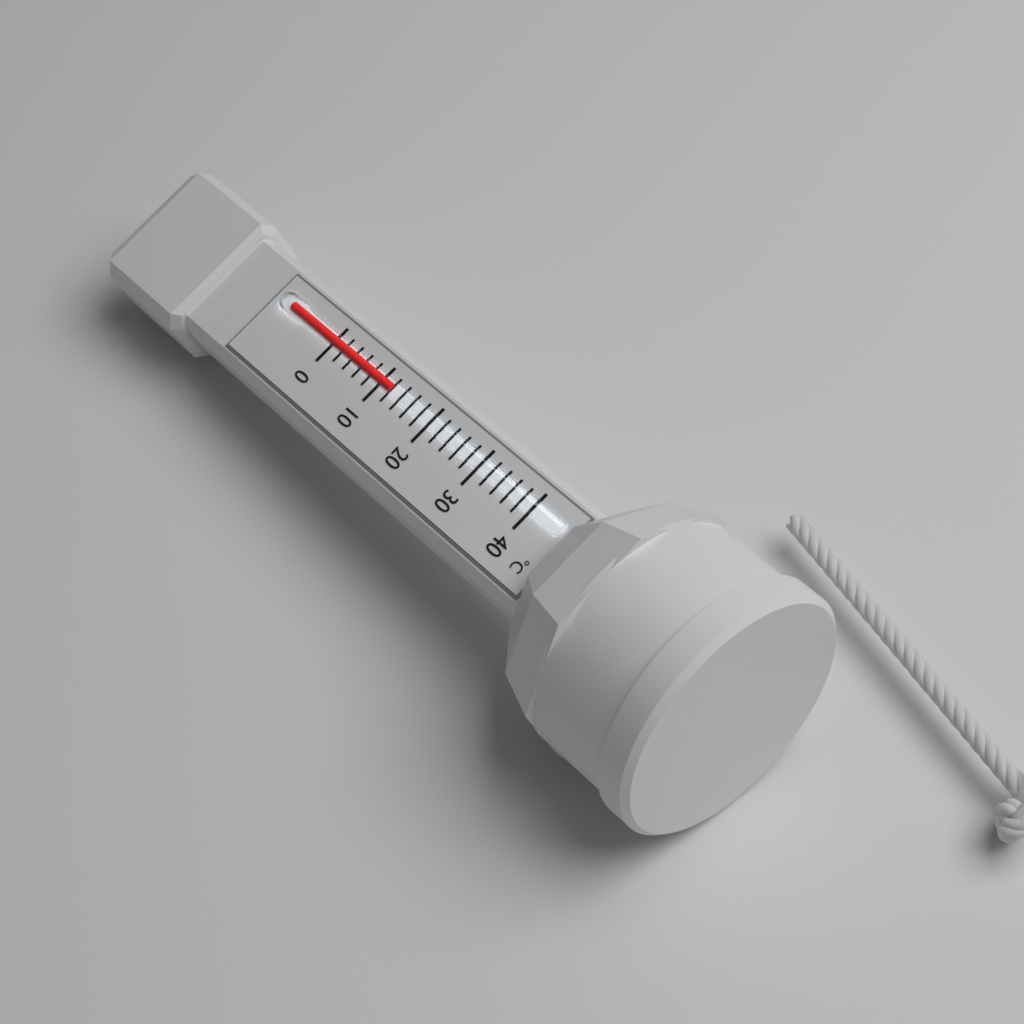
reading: 12 °C
